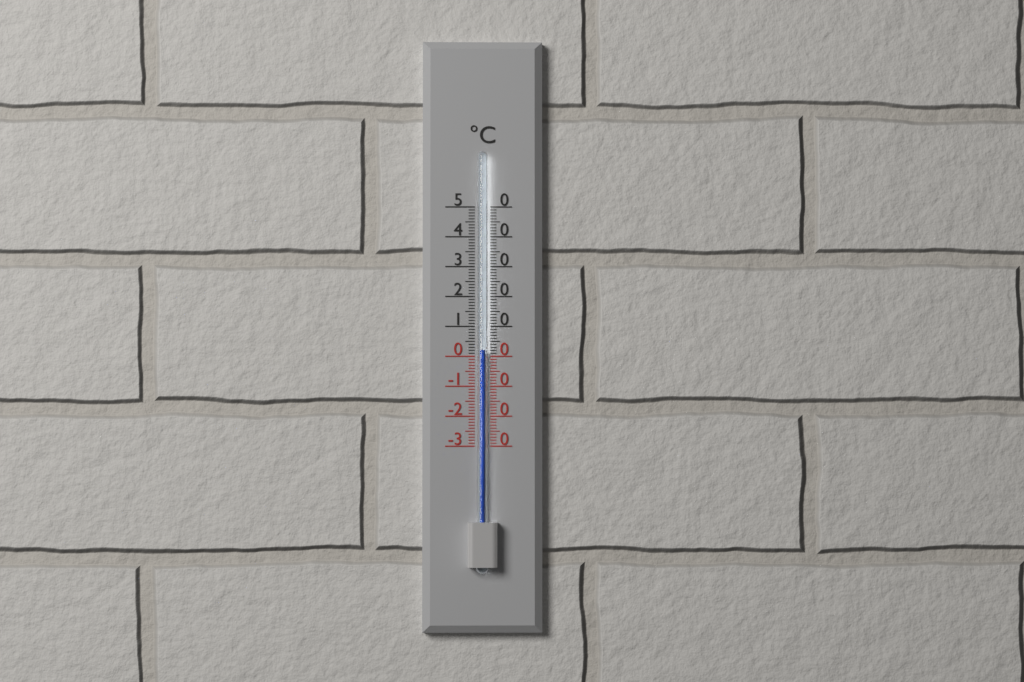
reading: 2 °C
